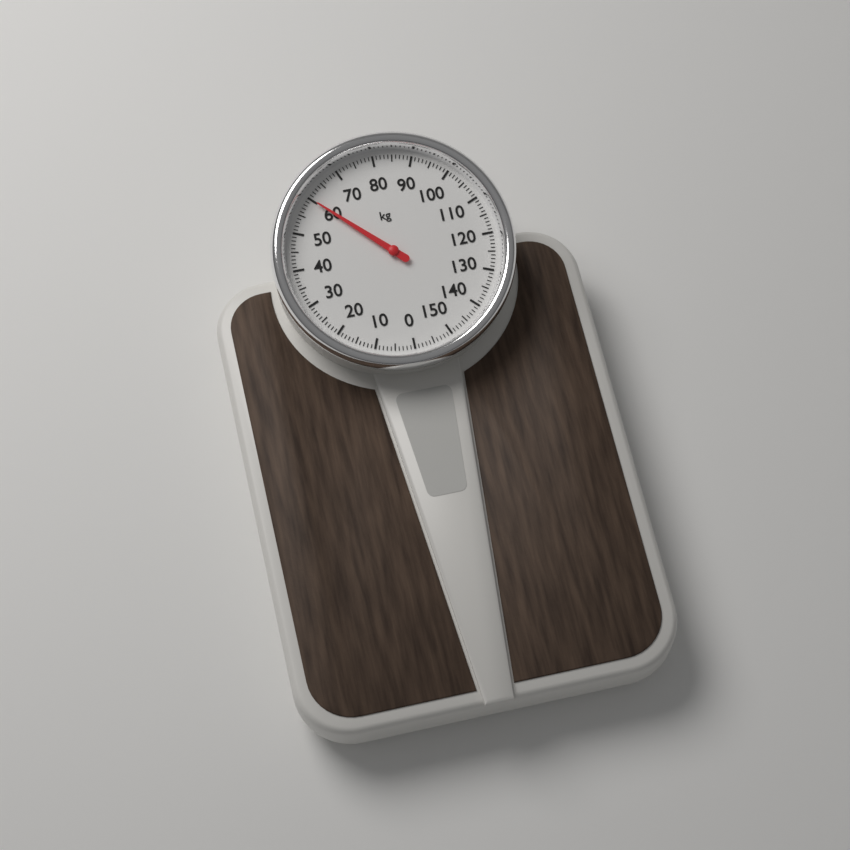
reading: 60 kg
